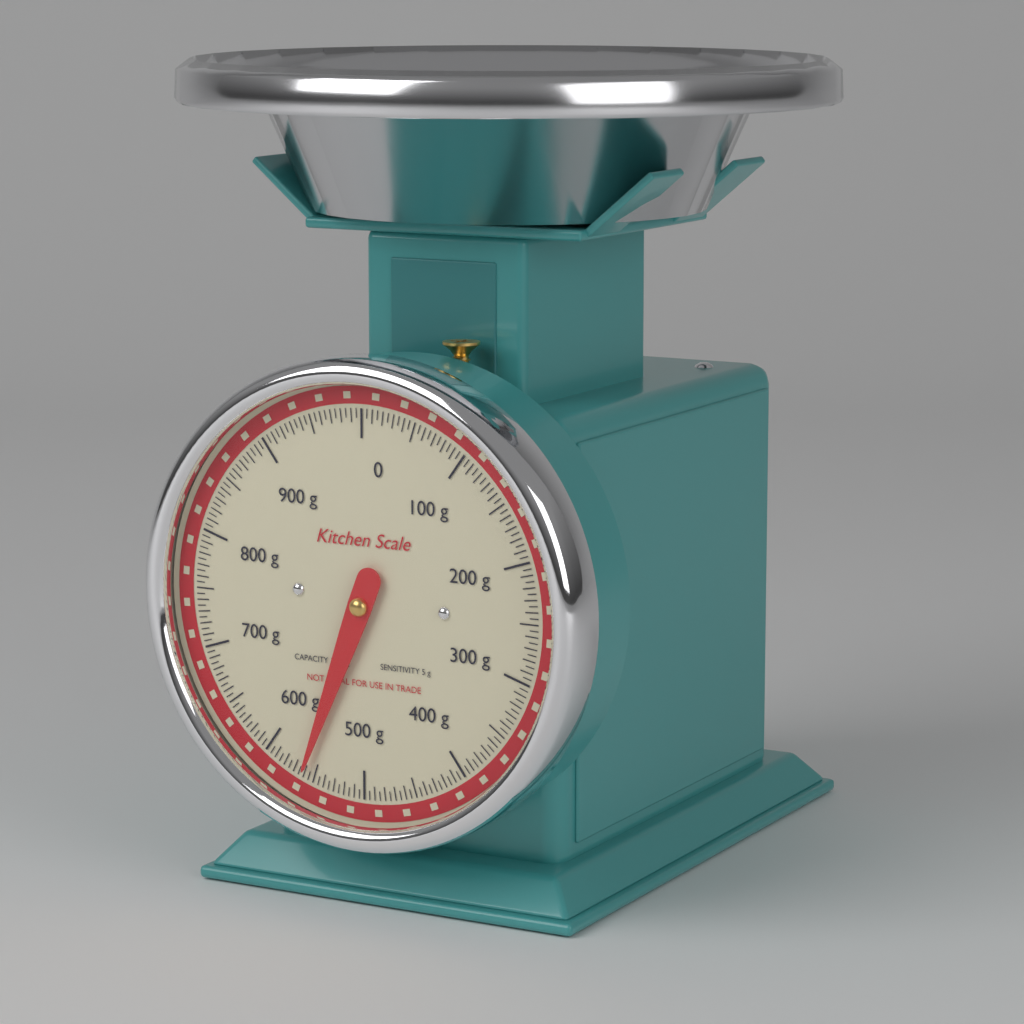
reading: 560 g
